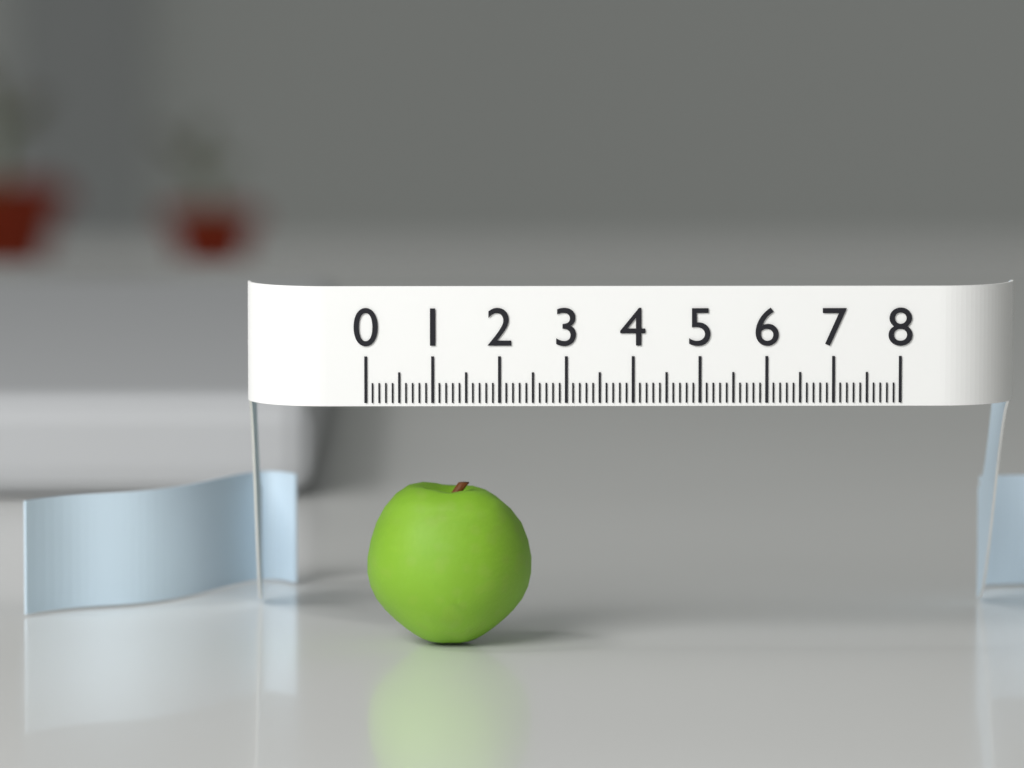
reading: 2.5 (no unit)
